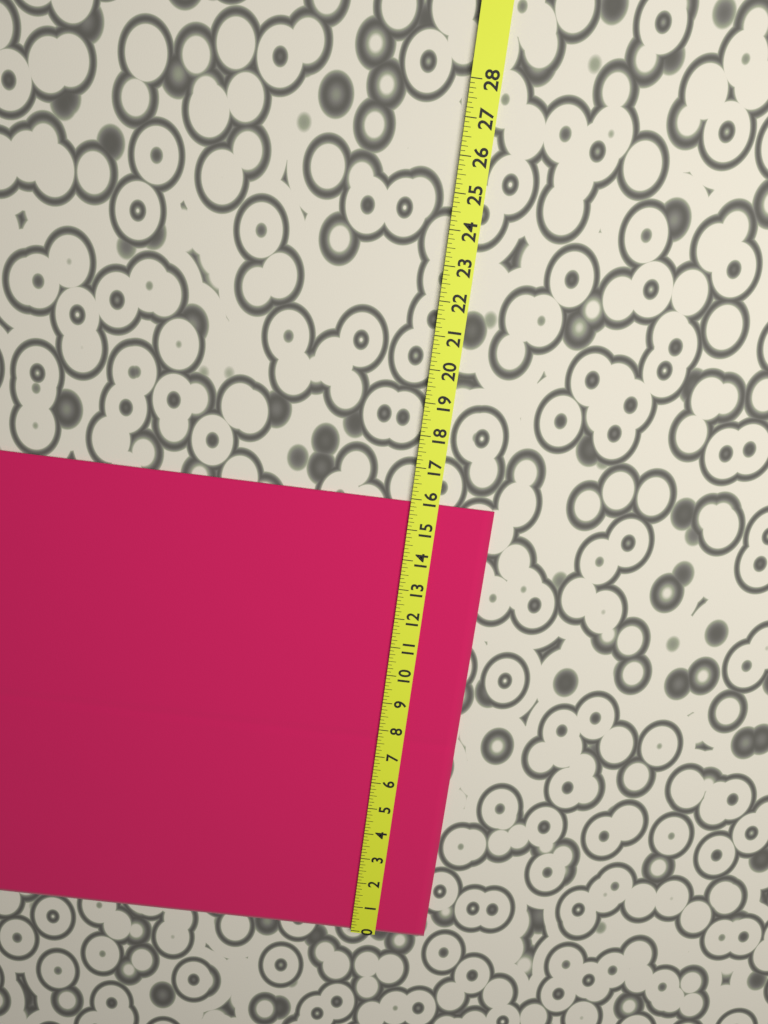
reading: 15.875 (no unit)
